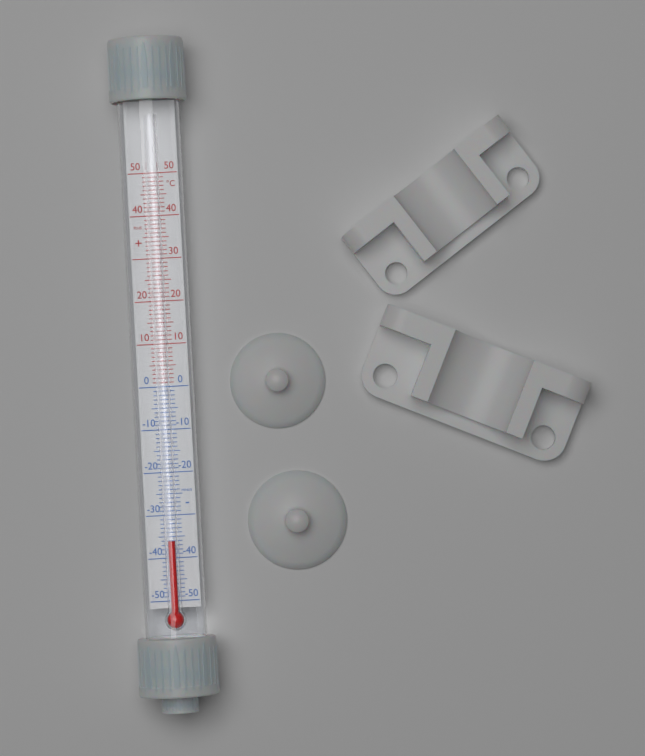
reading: -36 °C
